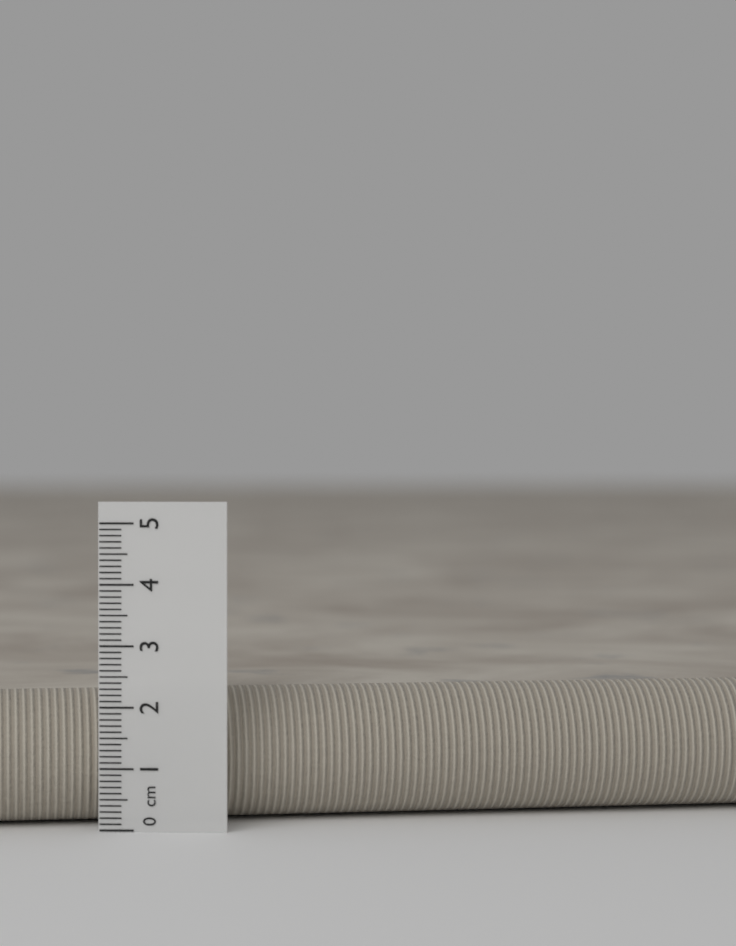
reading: 2.2 cm
